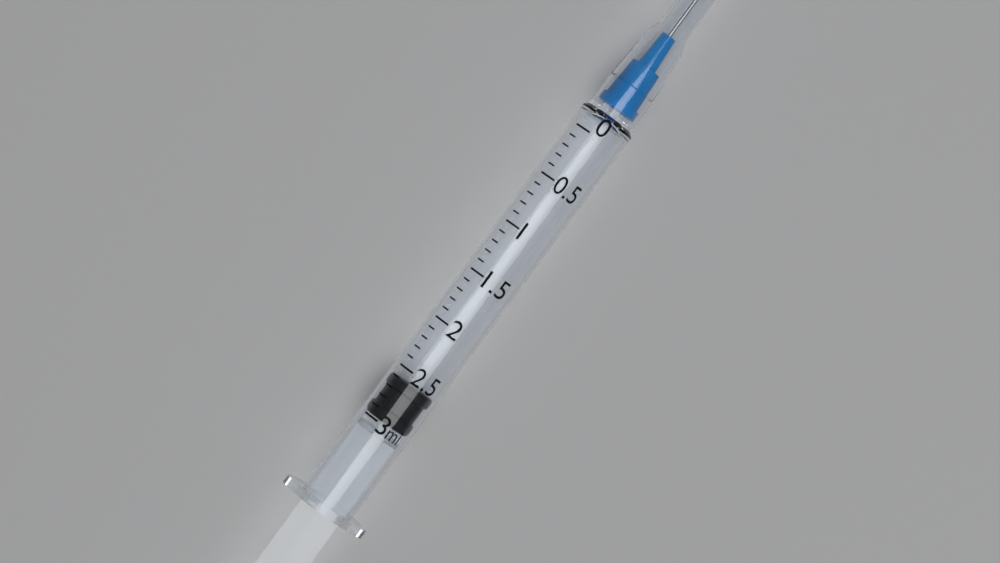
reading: 2.6 ml
